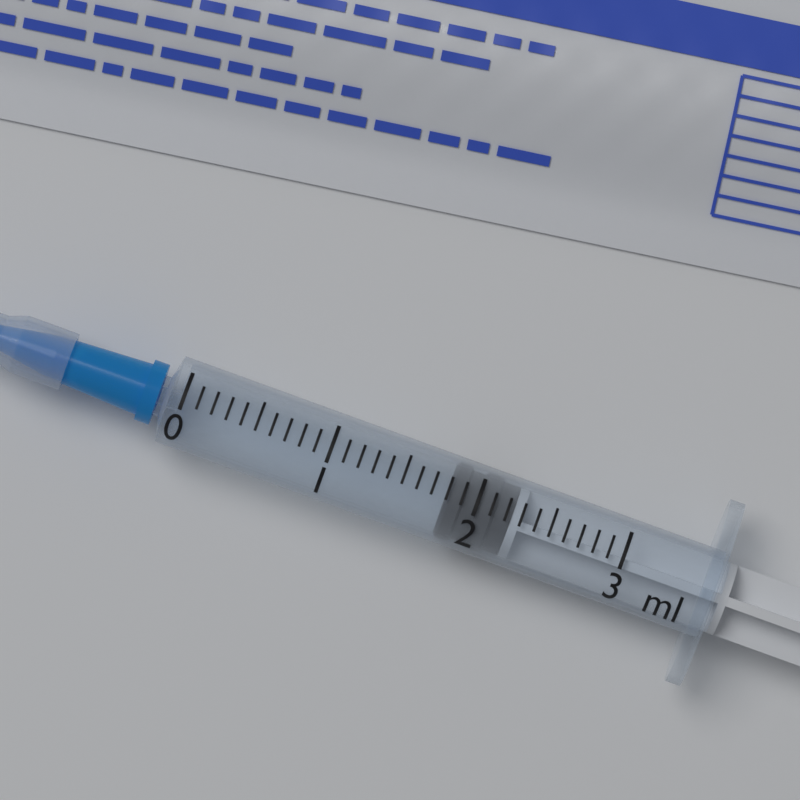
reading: 1.8 ml
